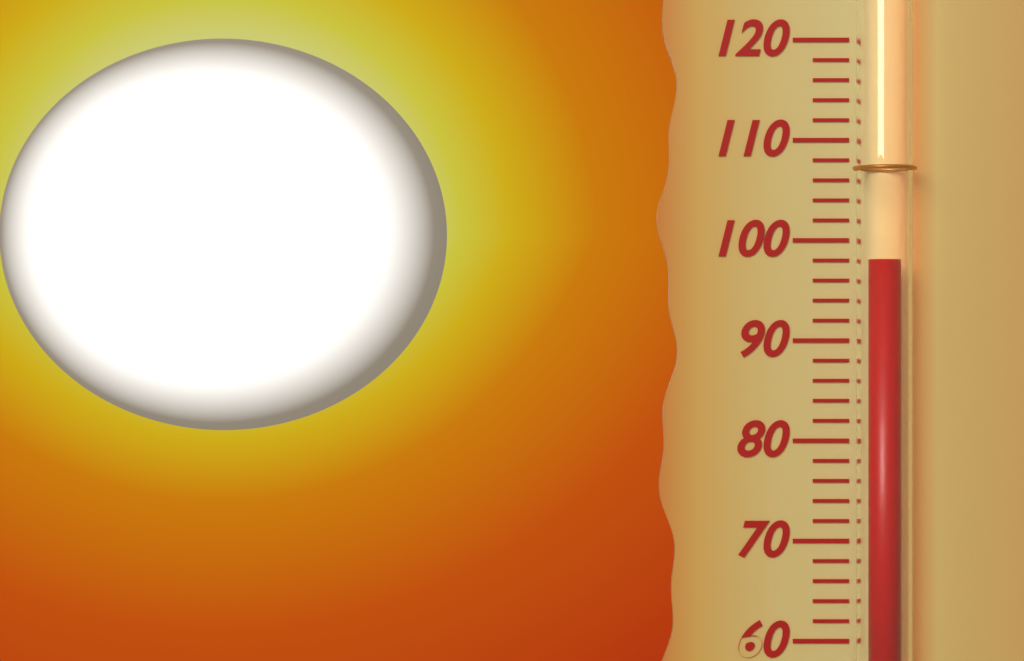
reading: 98 (no unit)
